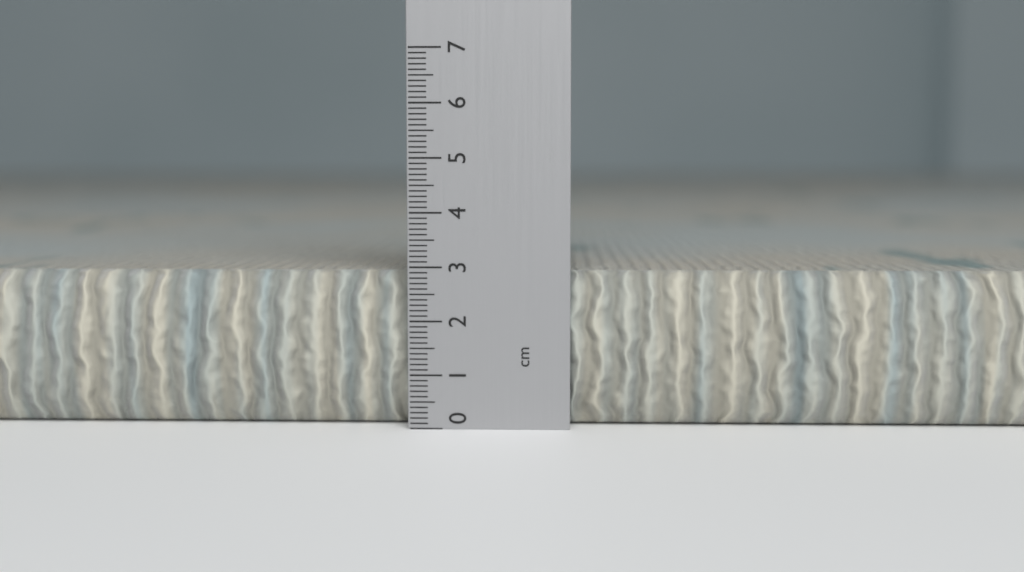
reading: 2.9 cm
